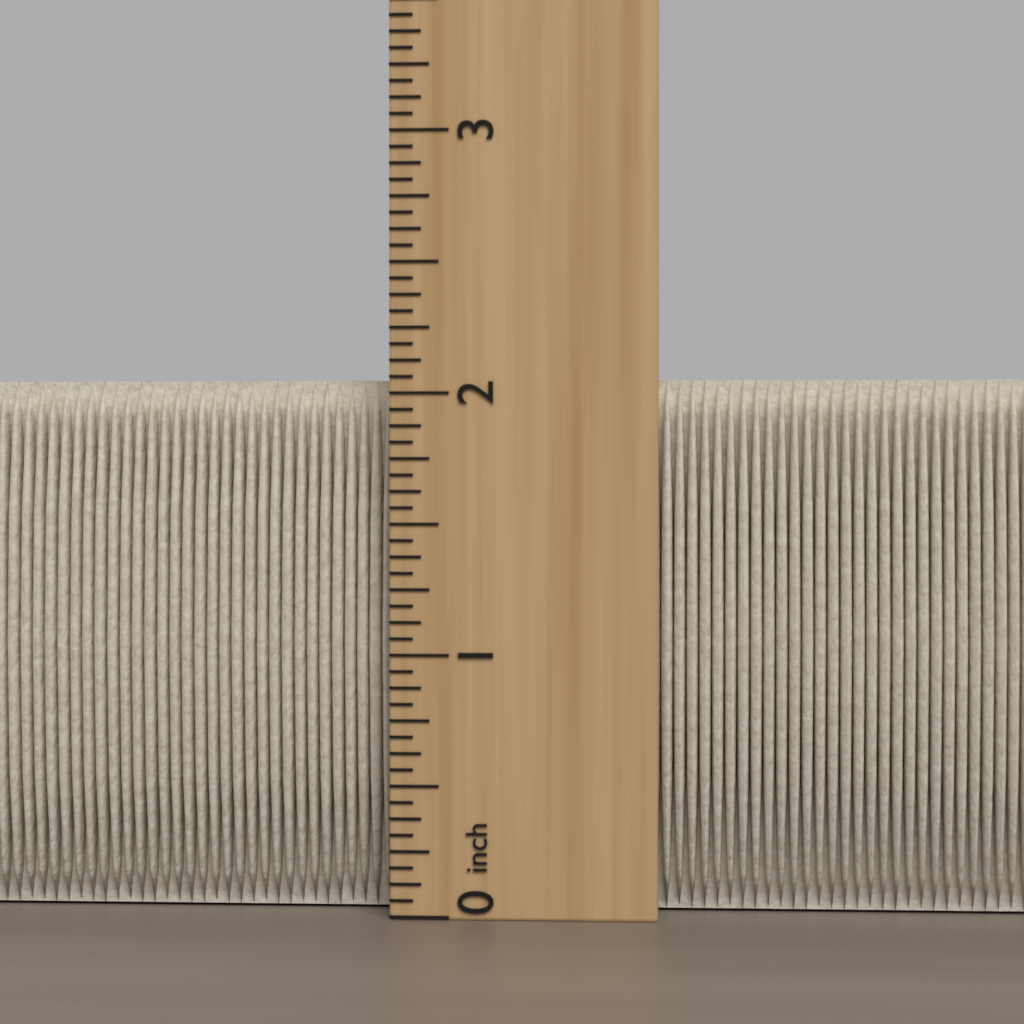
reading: 2.0625 inch
